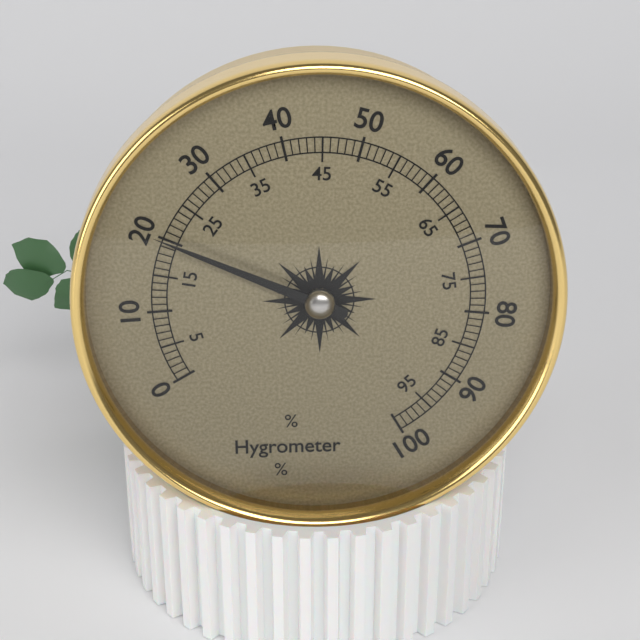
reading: 20 %
